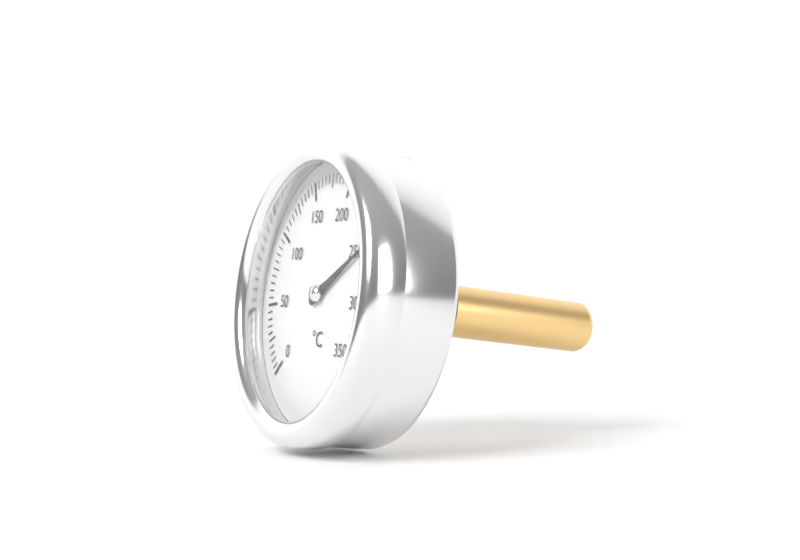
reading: 255 °C
